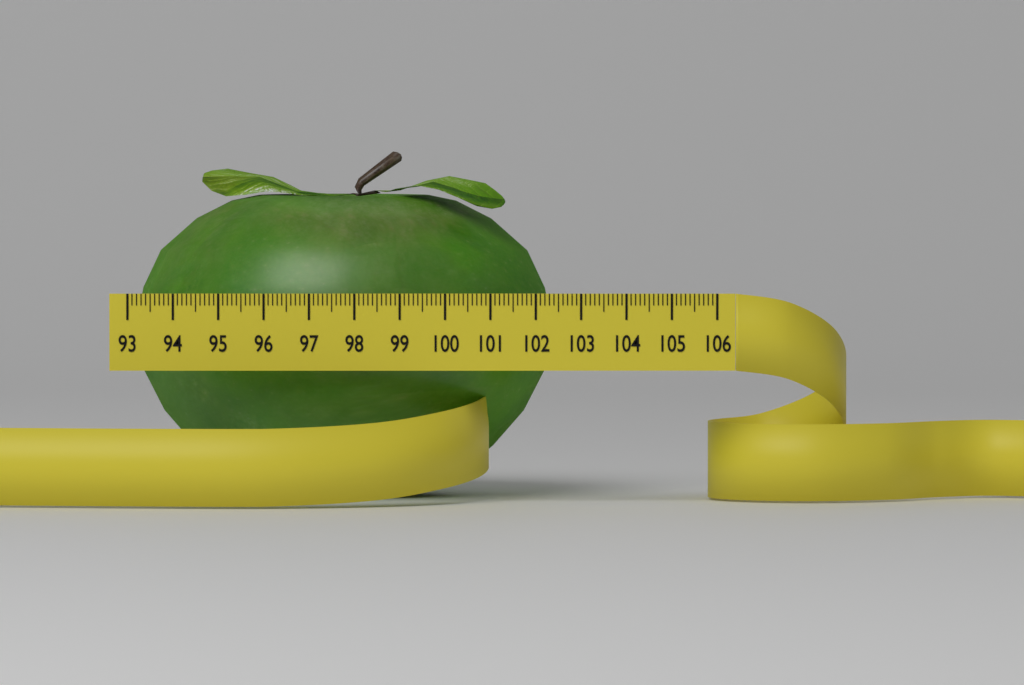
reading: 102.4 (no unit)
